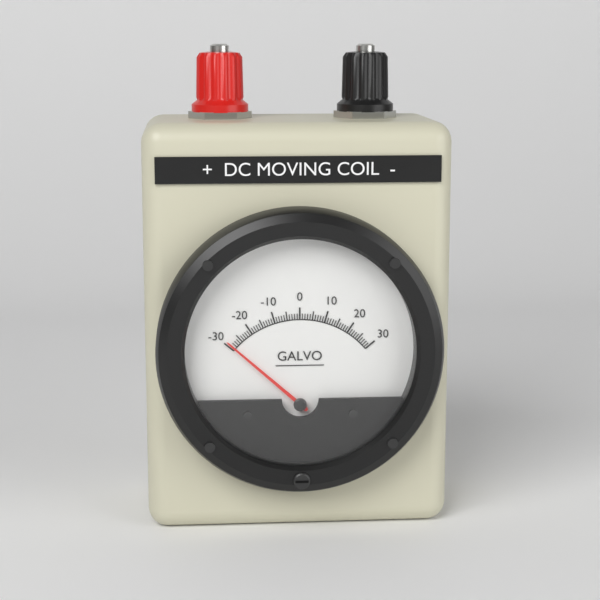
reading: -29 (no unit)
